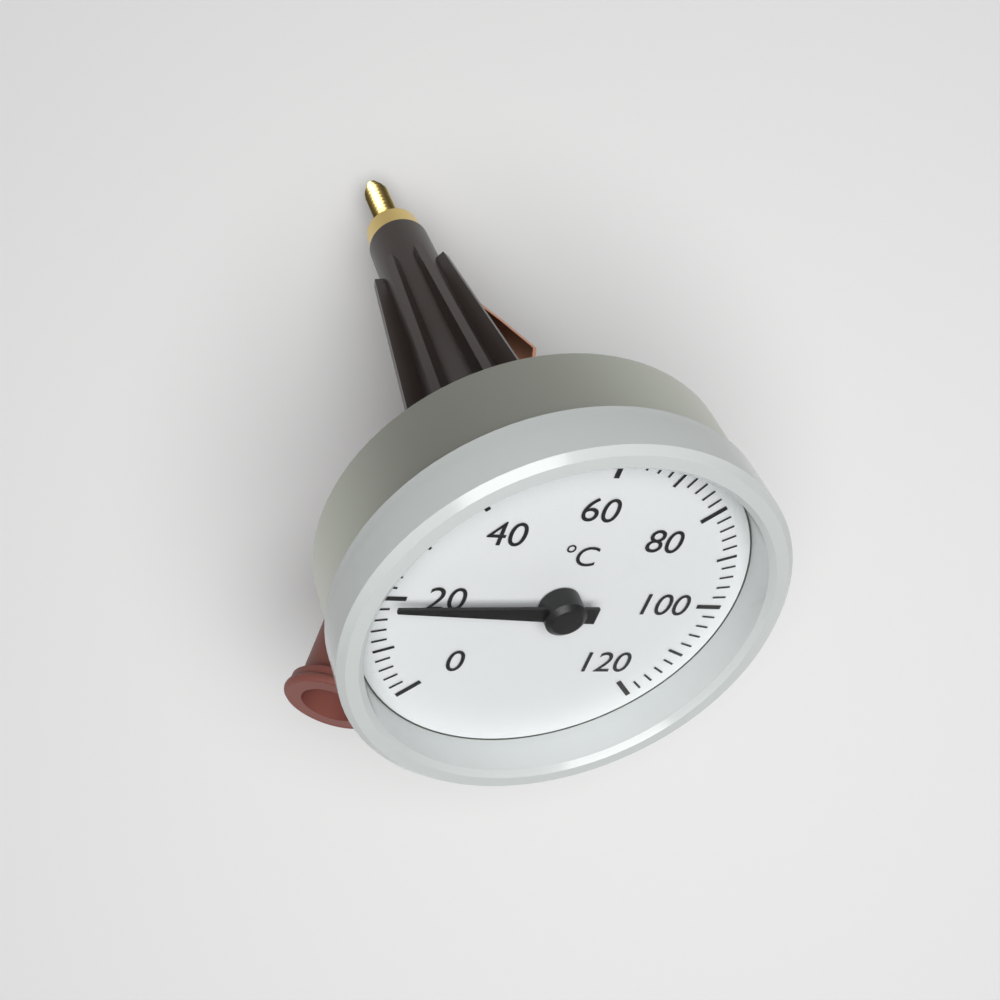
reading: 20 °C
